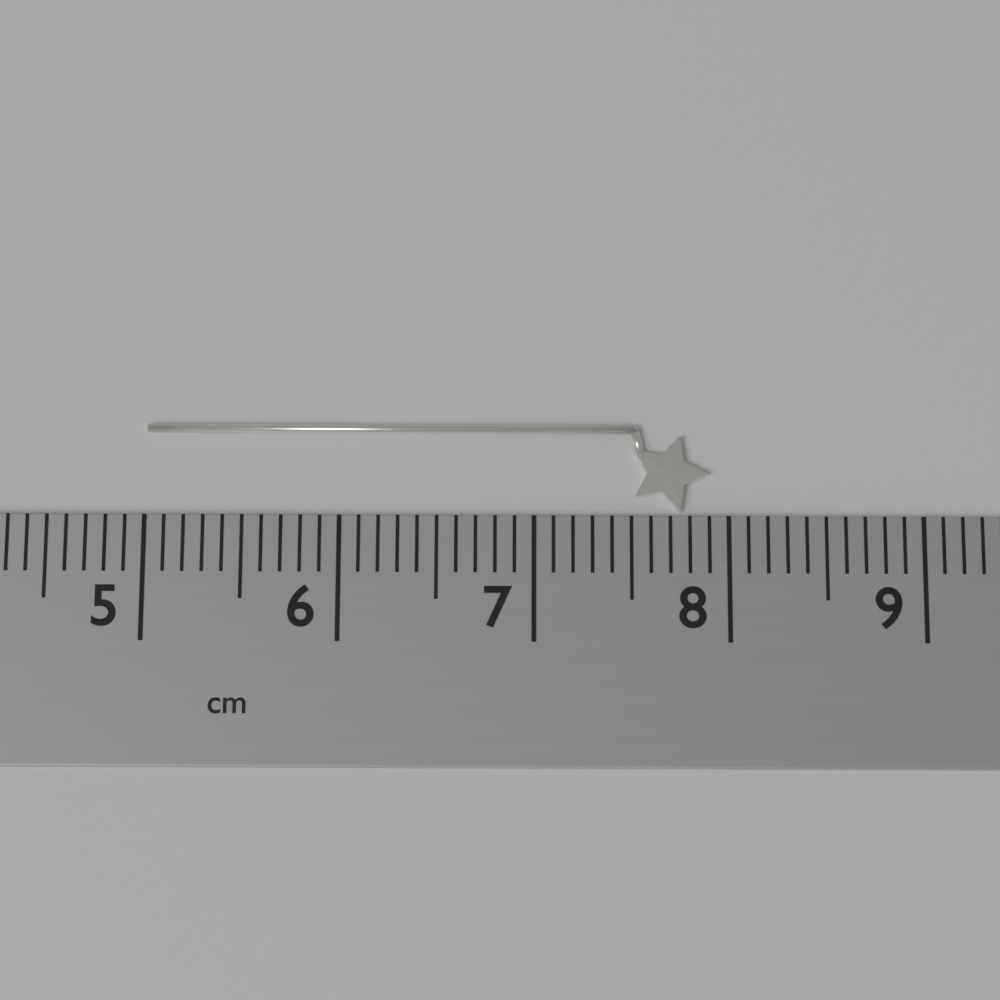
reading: 7.9 cm
